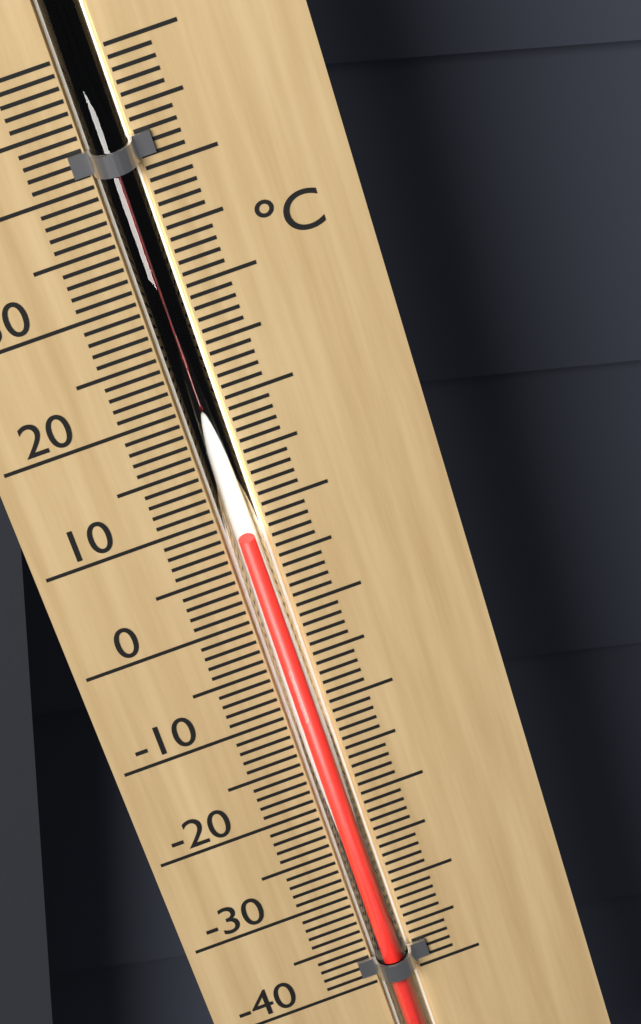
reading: 8 °C
